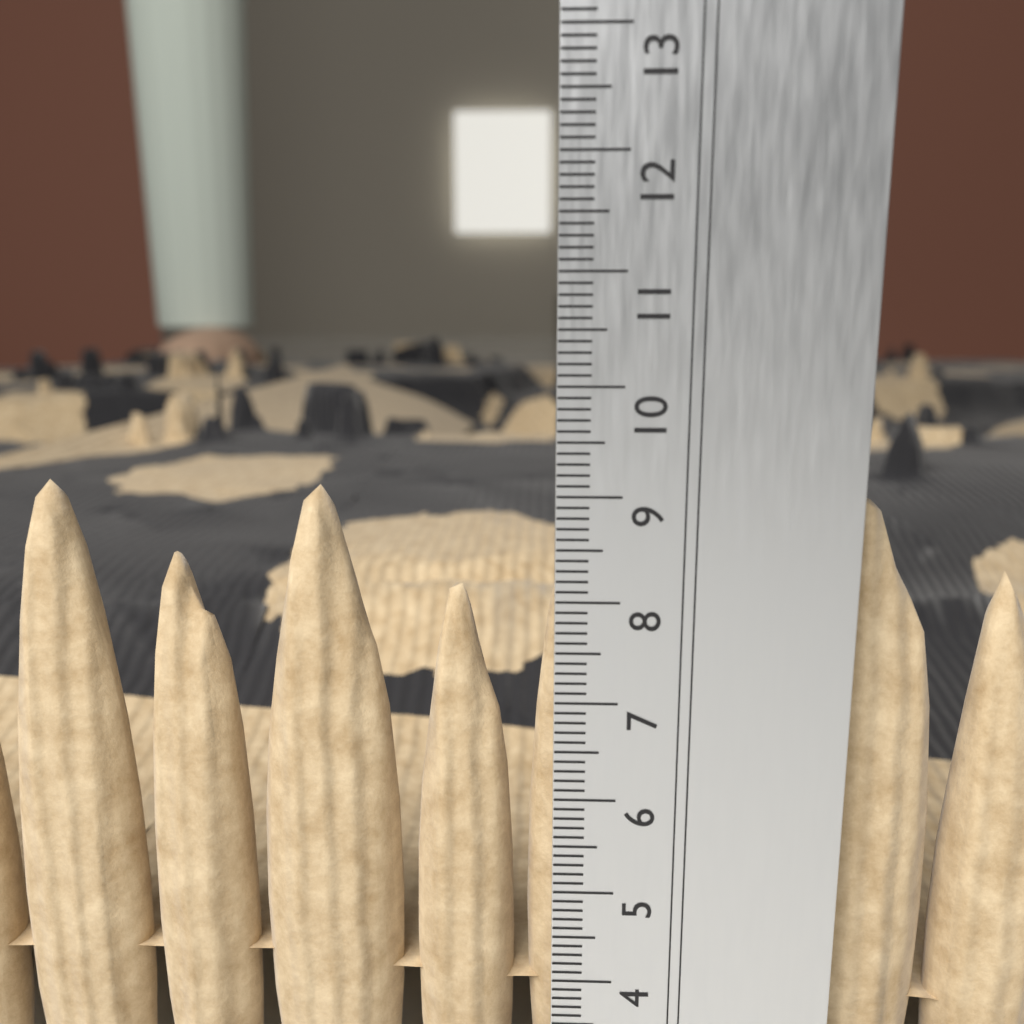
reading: 9.0 cm
